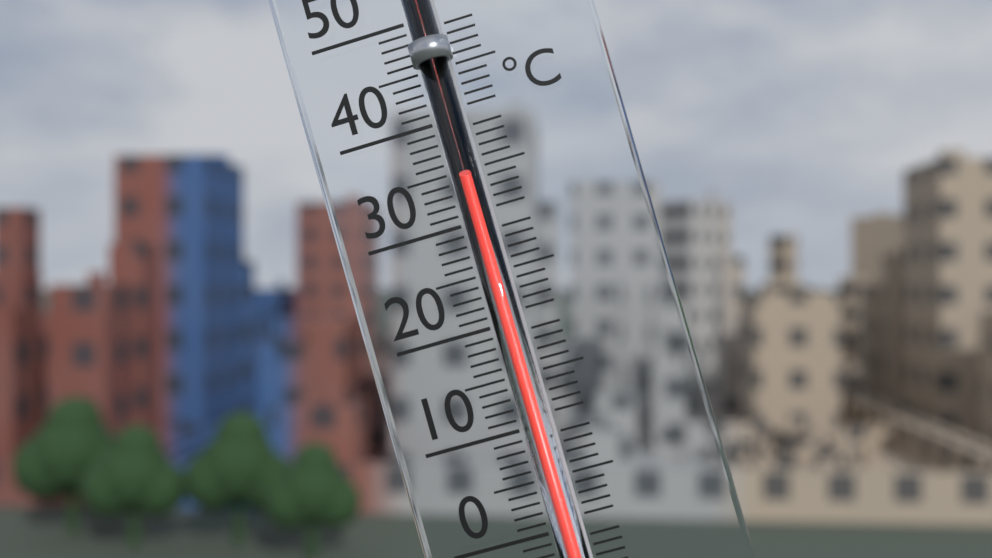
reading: 34 °C
